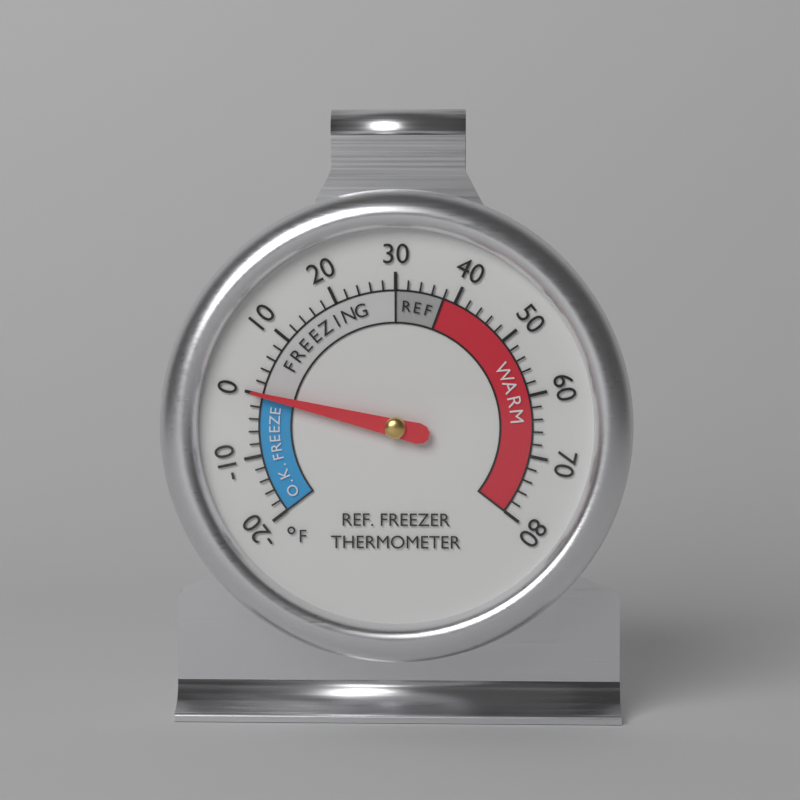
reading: 0 °F
